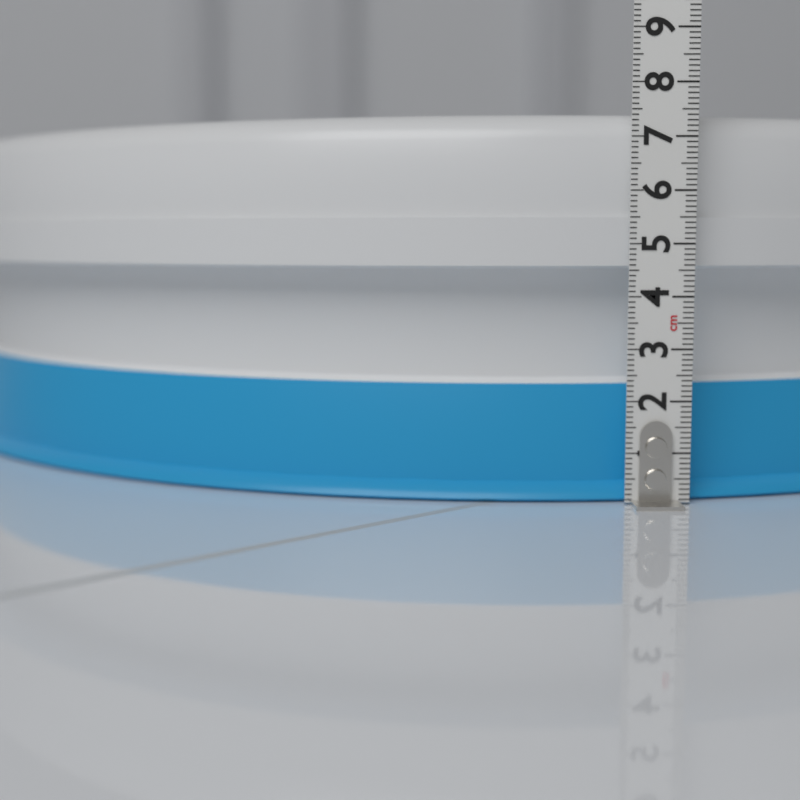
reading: 7.5 cm
